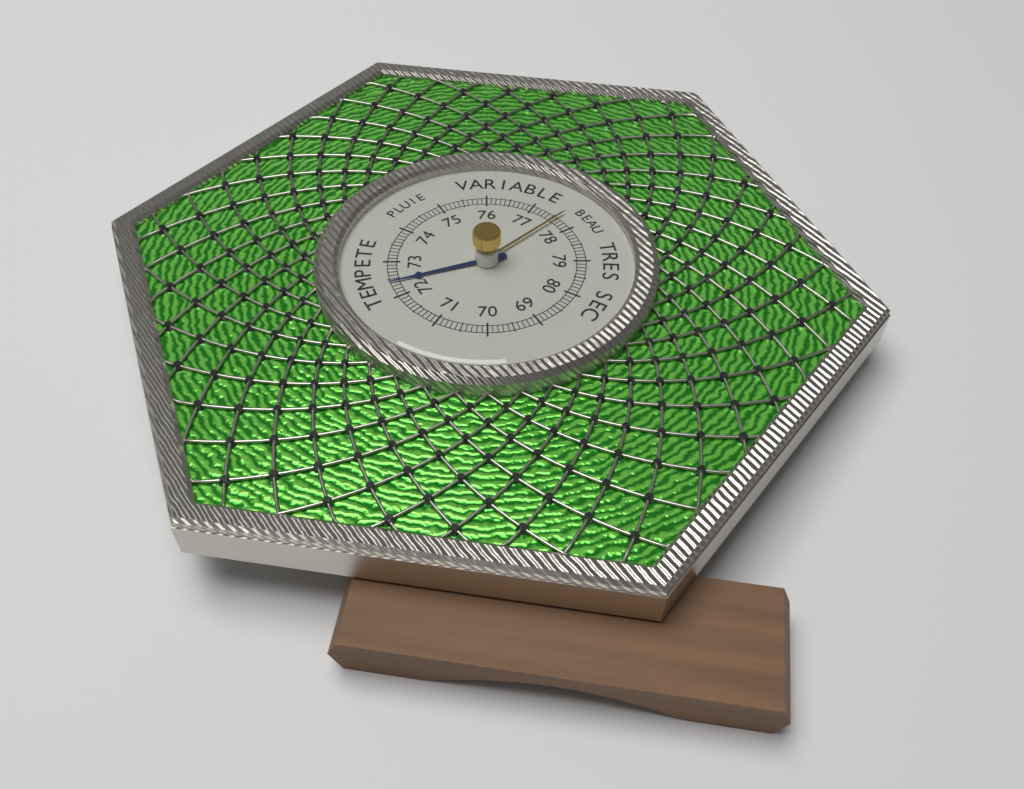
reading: 72.4 (no unit)
